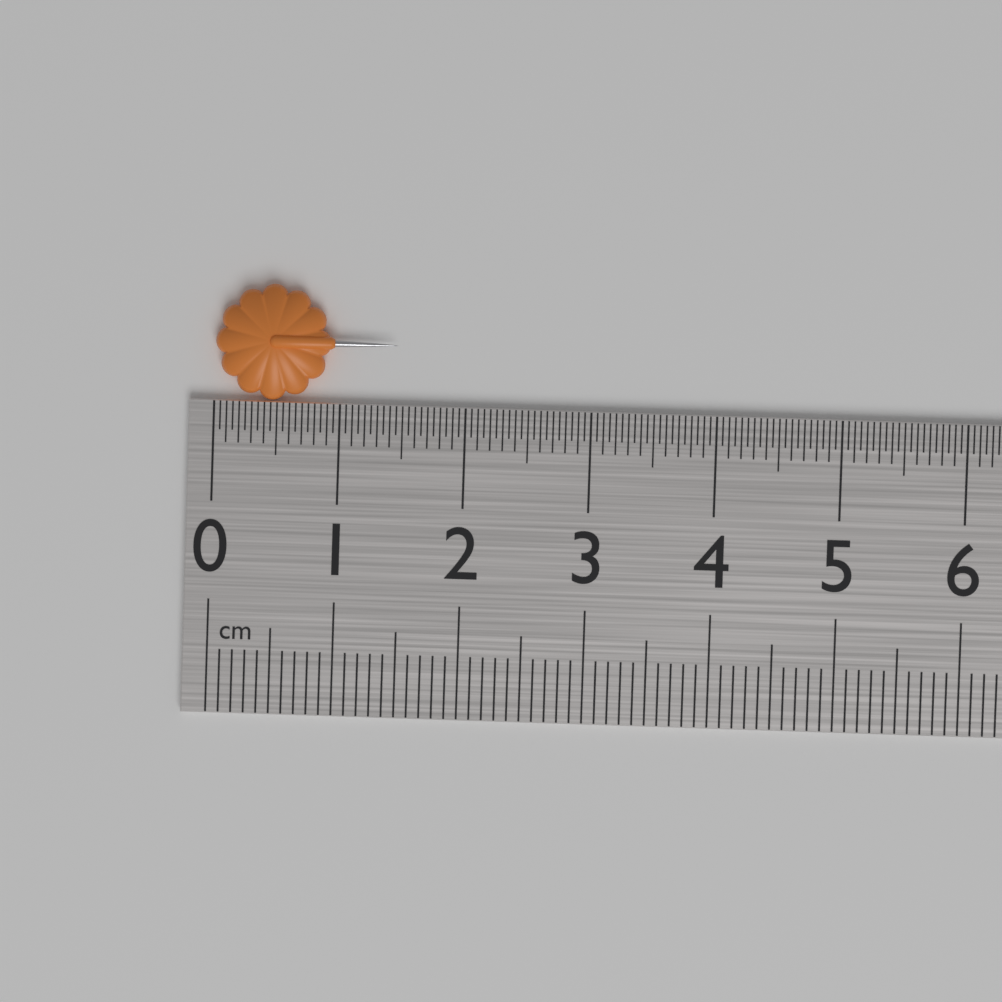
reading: 1.45 cm
